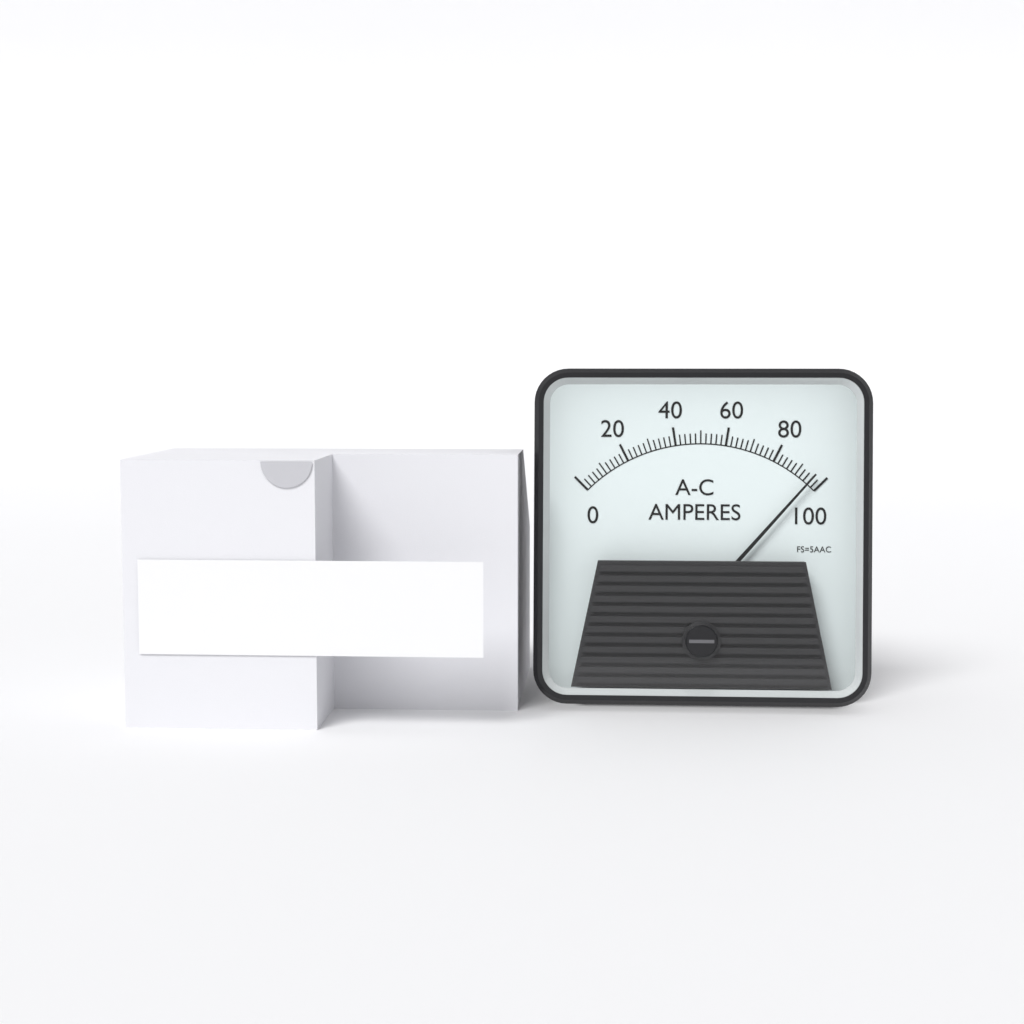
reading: 96 A
